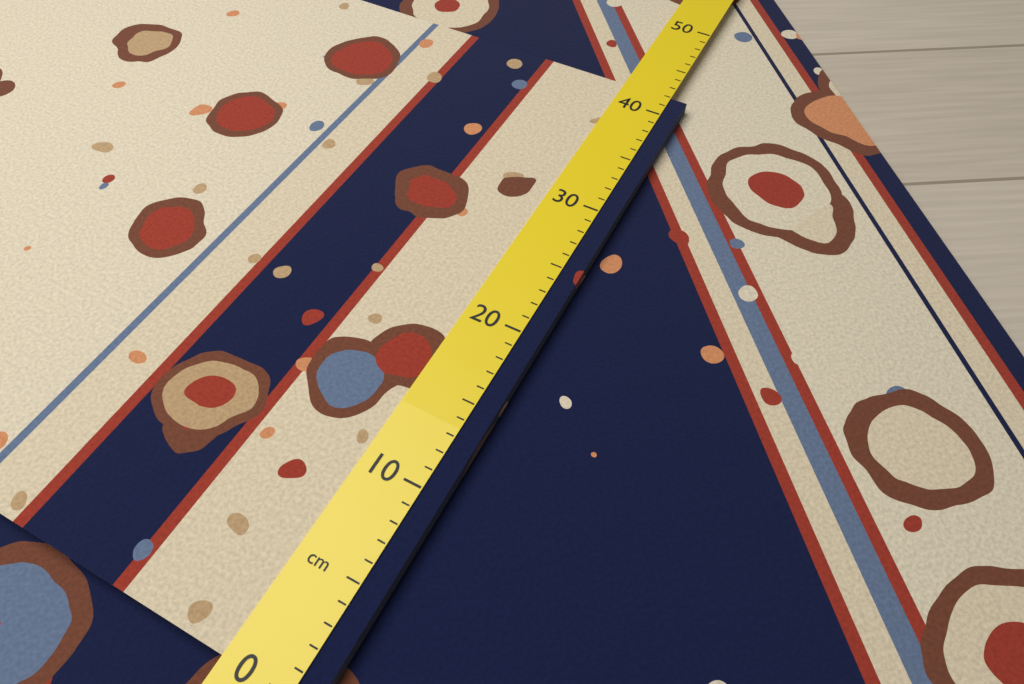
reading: 42 cm
